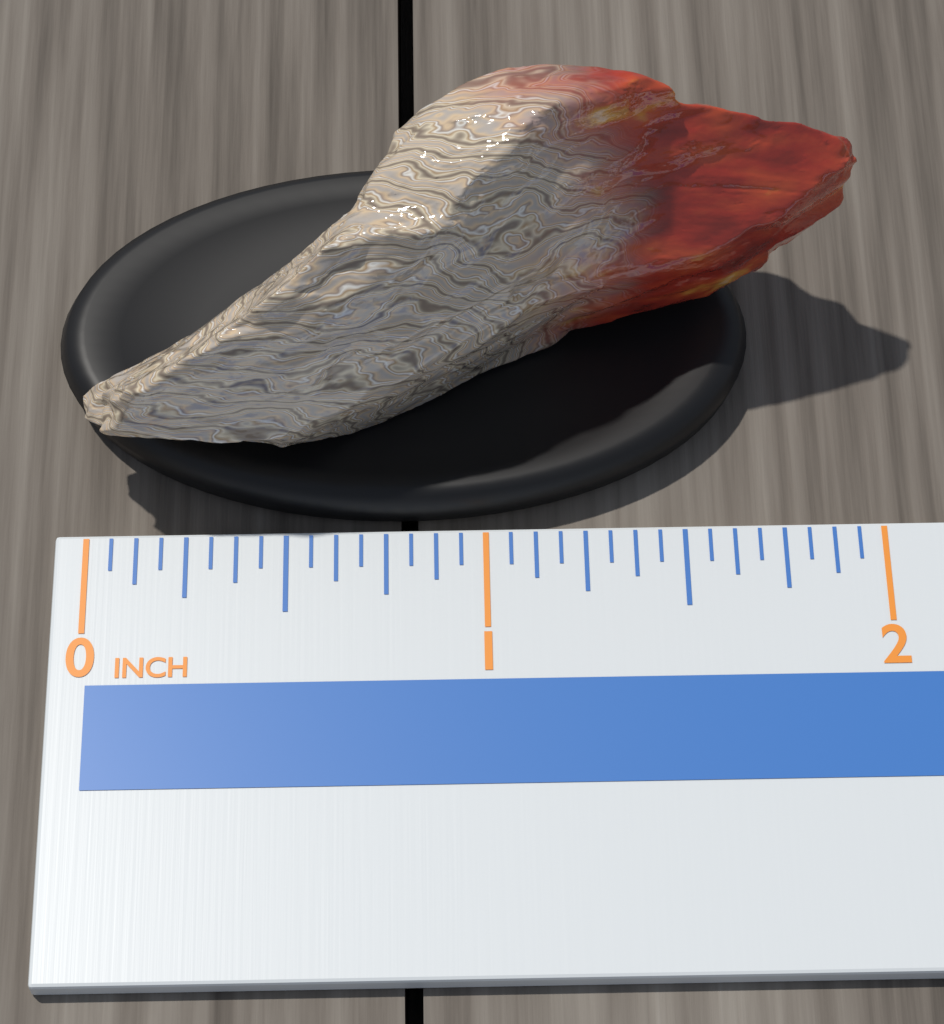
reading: 1.9375 in
